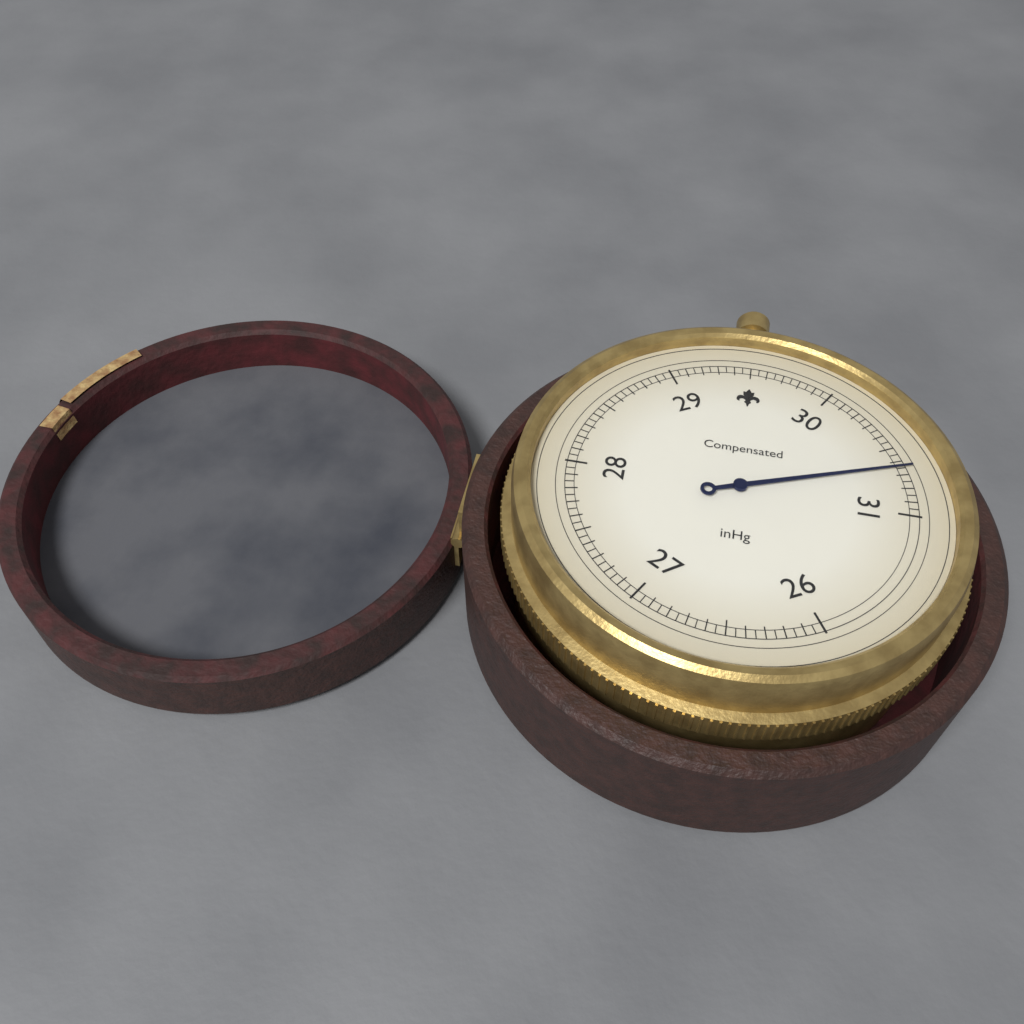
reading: 30.65 inHg
